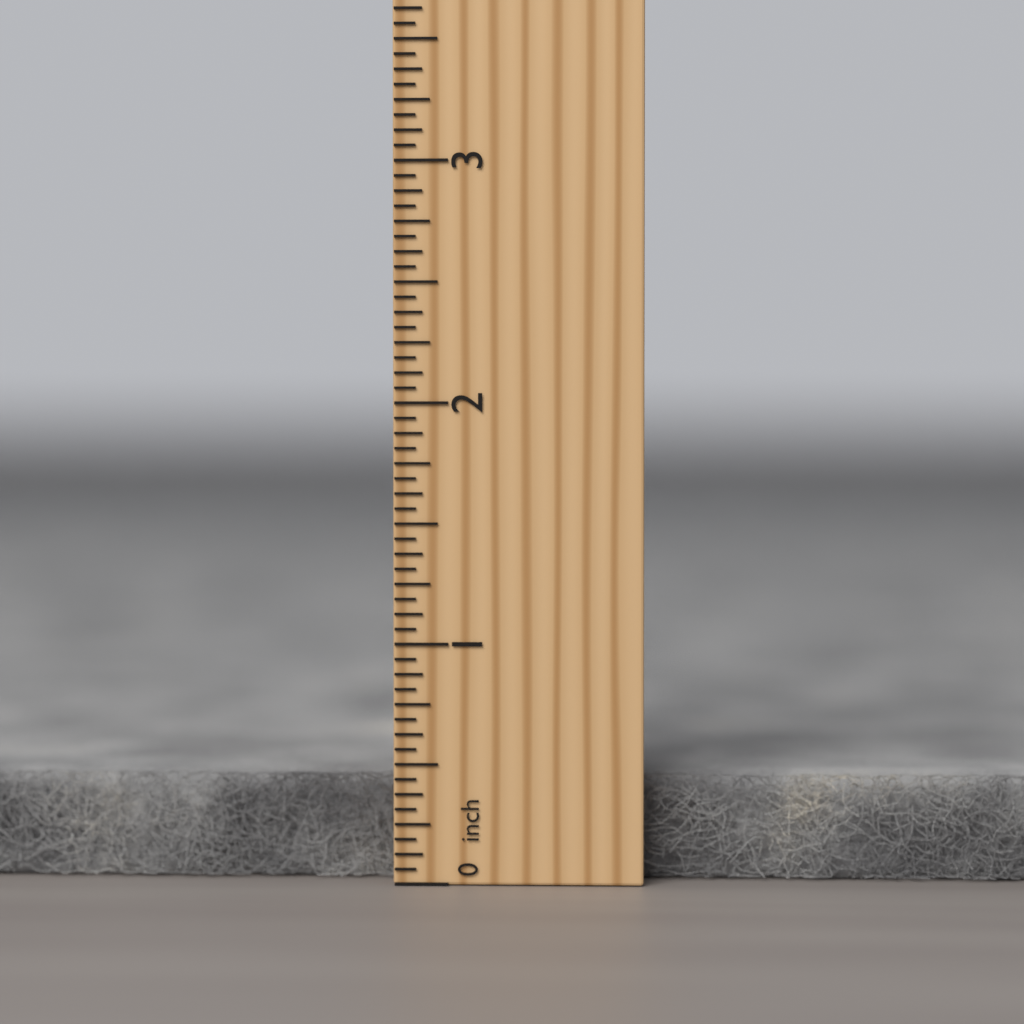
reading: 0.4375 inch
